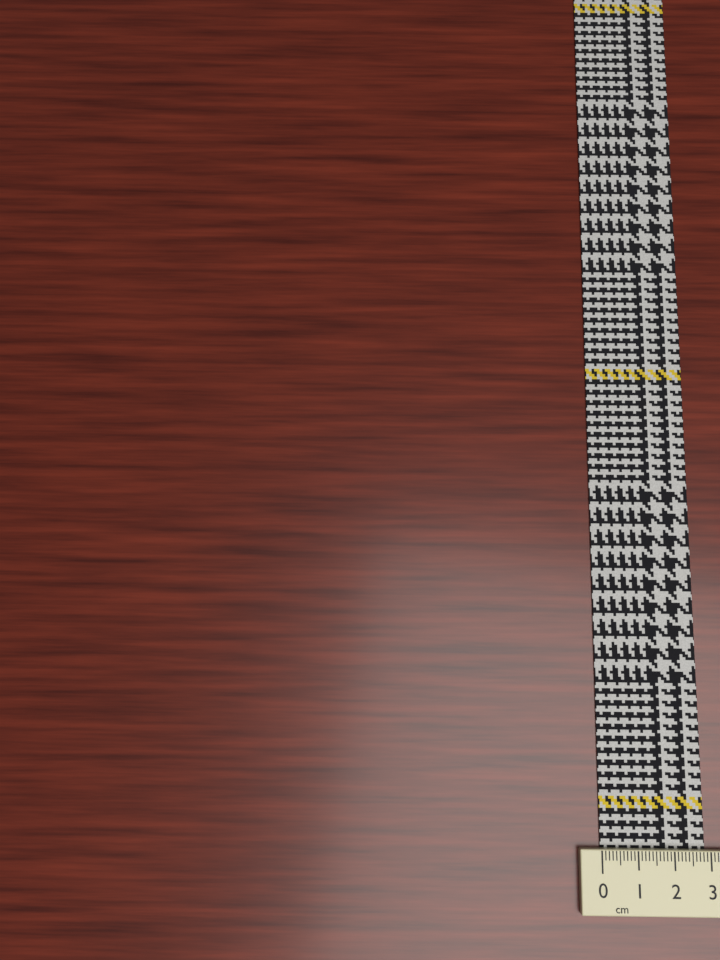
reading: 2.9 cm
